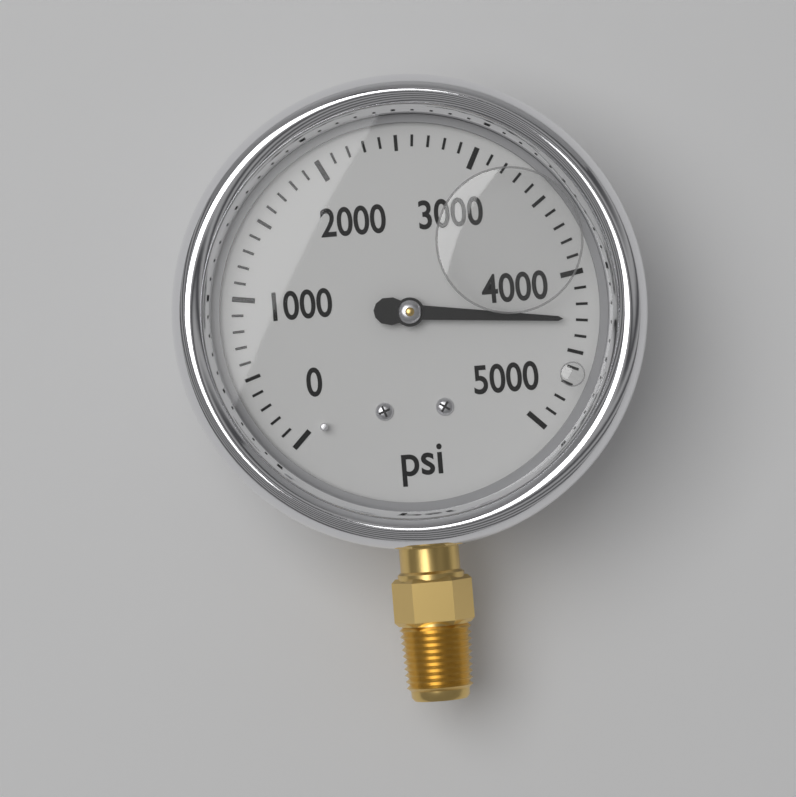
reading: 4300 psi
